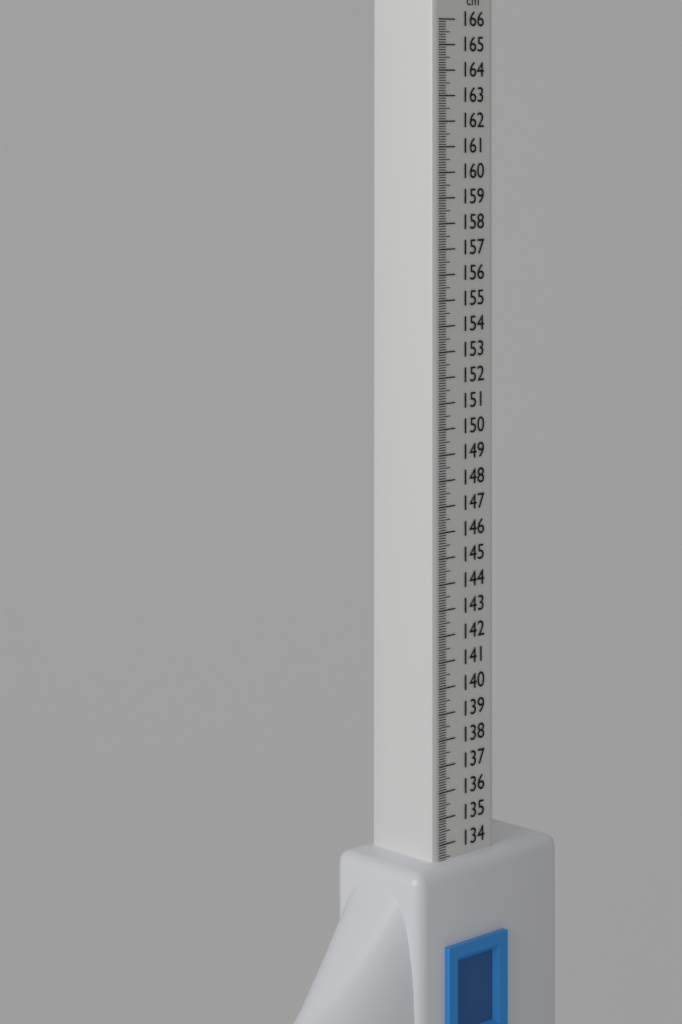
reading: 133.4 cm
